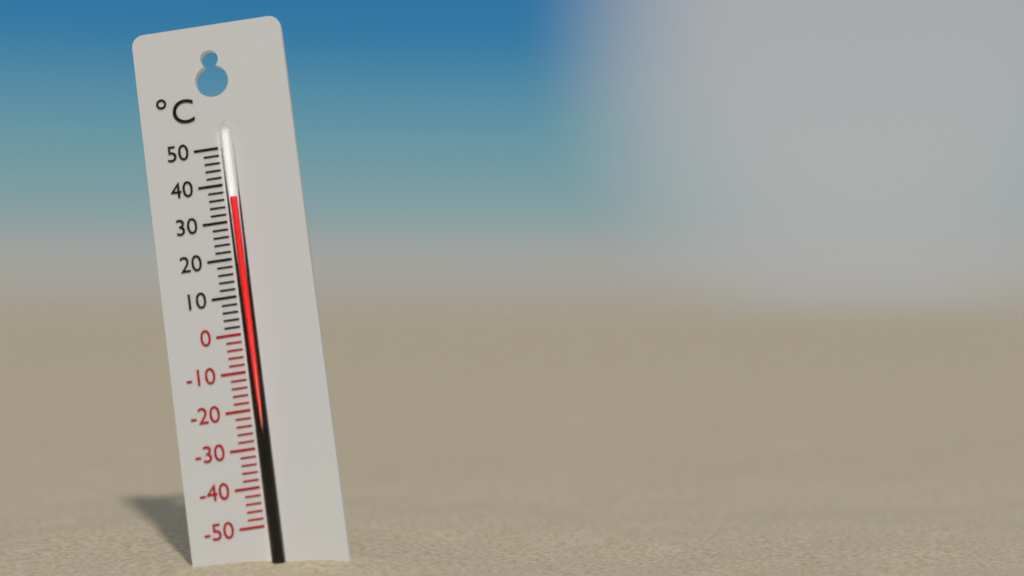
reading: 36 °C
